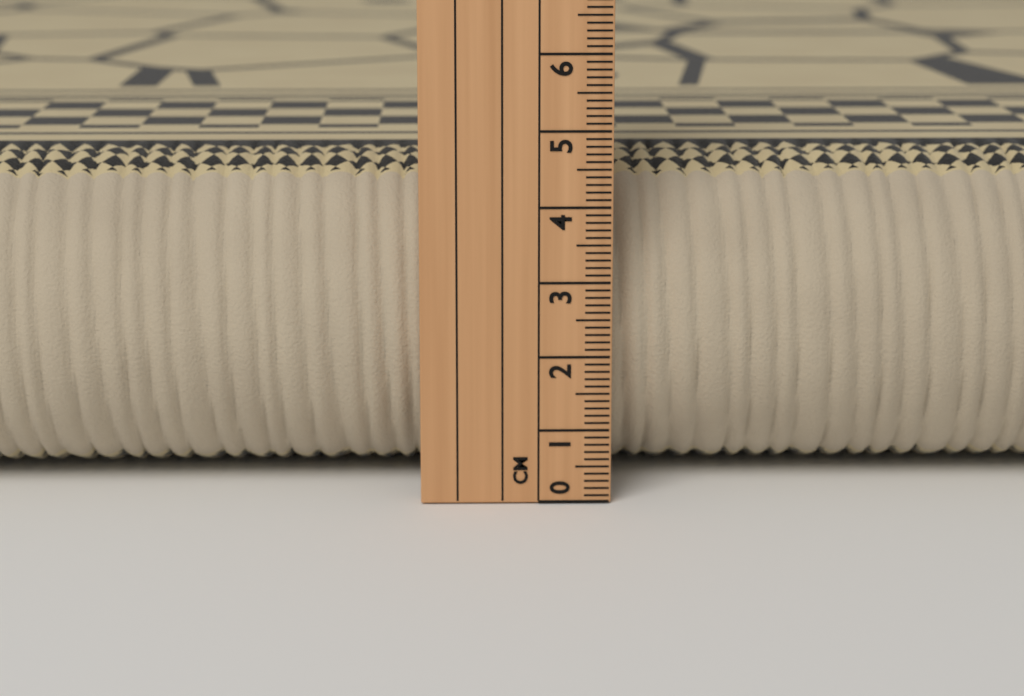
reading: 4.5 cm
